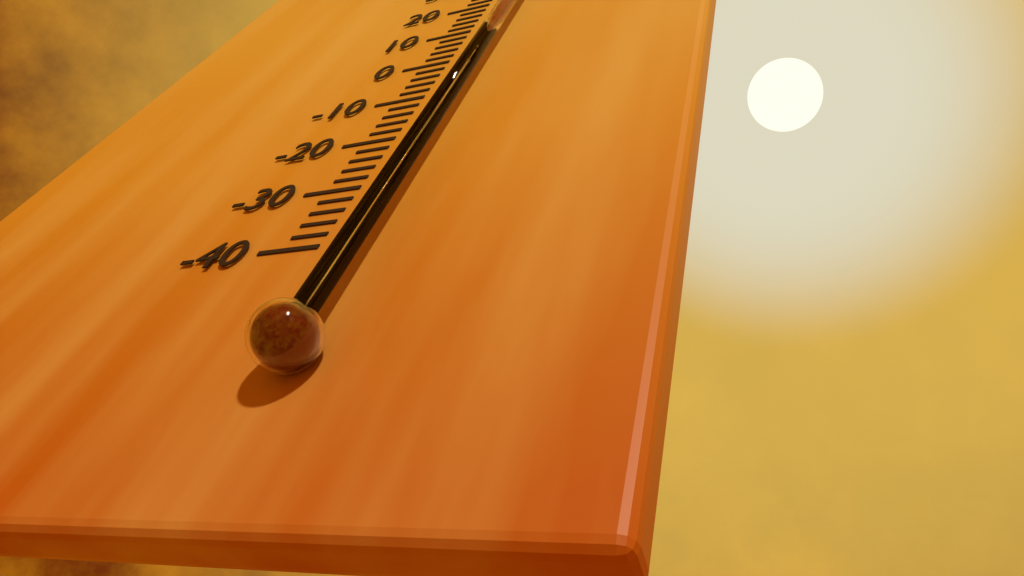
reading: 20 °C
